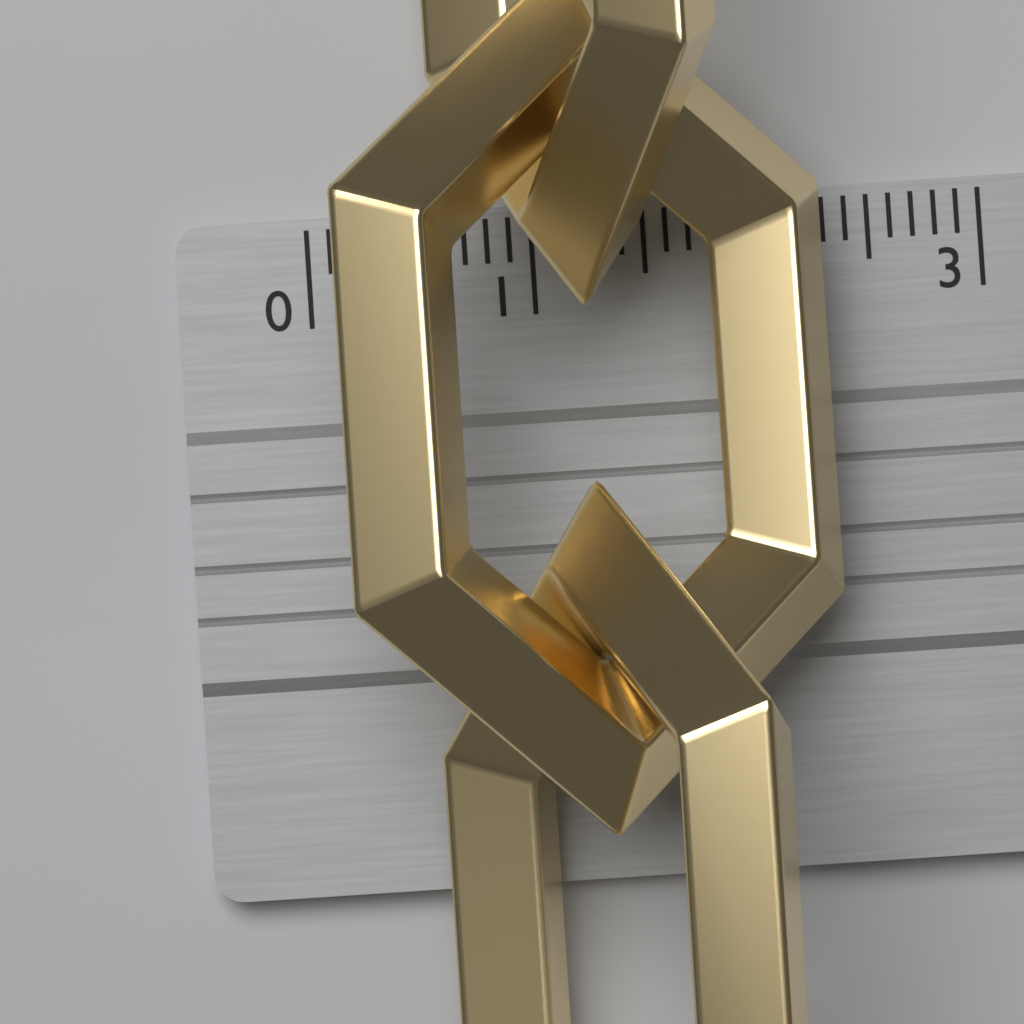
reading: 2.4 cm
